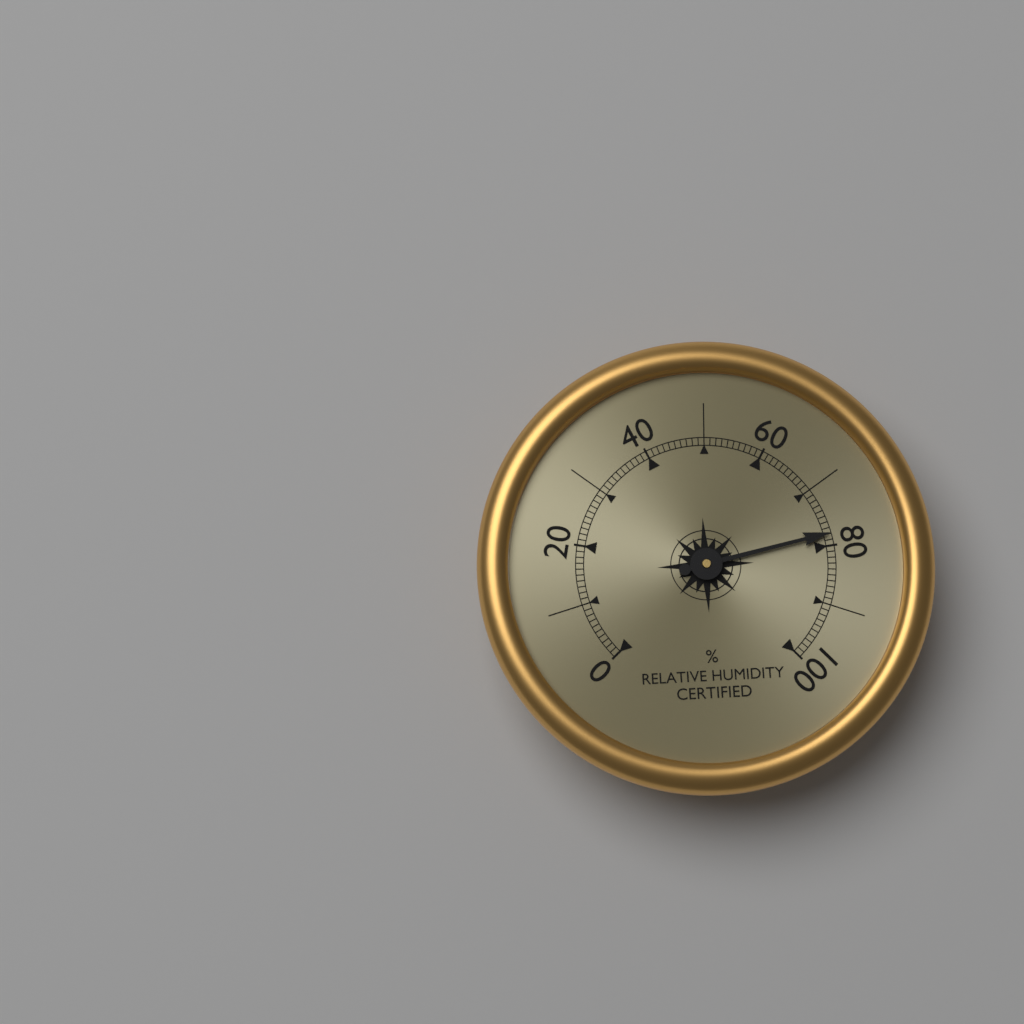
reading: 78 %
